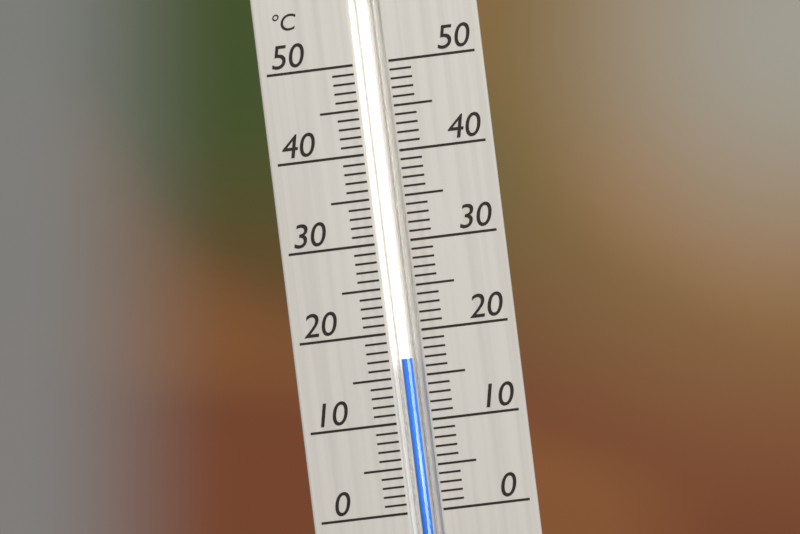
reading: 17 °C
